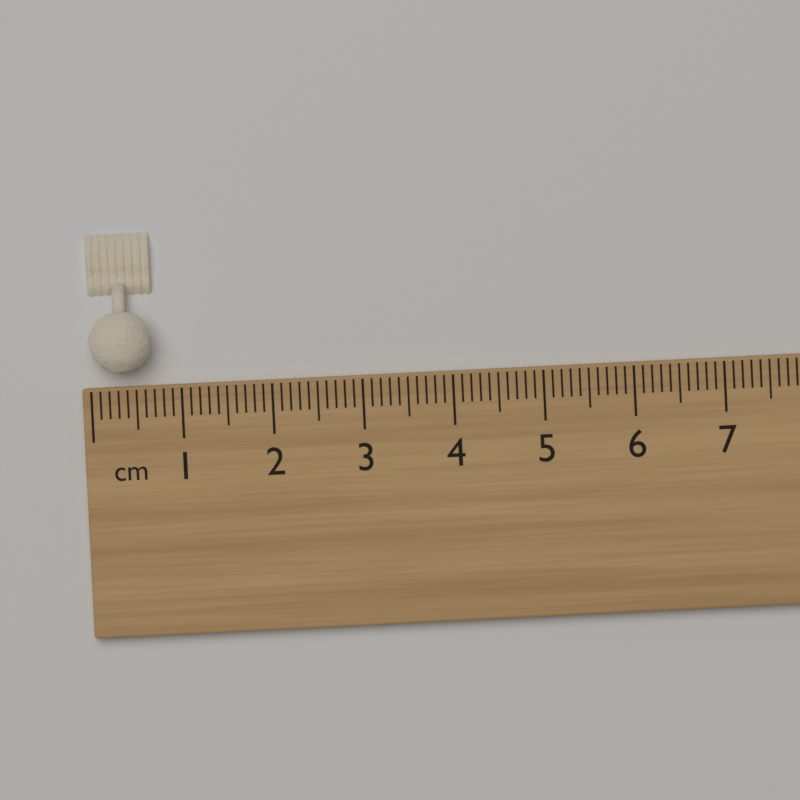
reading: 0.7 cm
